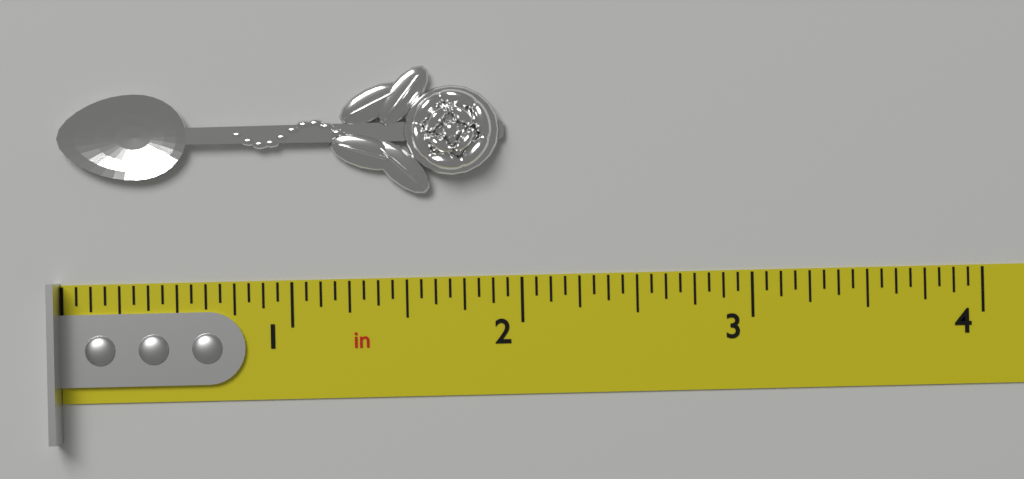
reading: 1.9375 in
